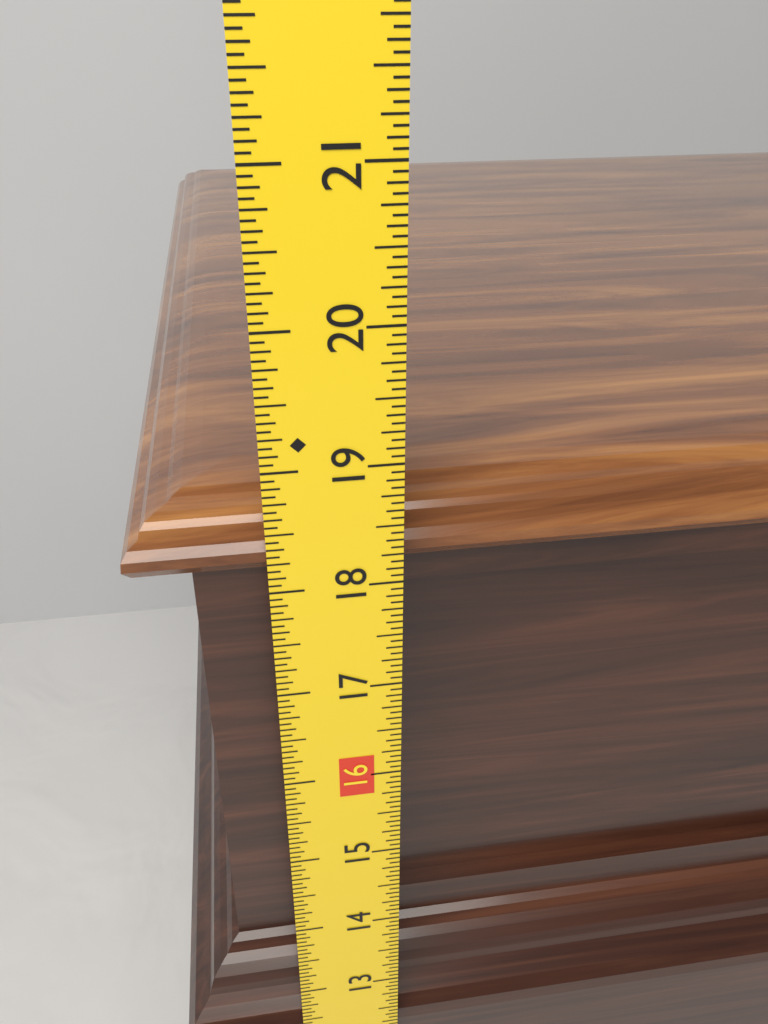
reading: 18.5625 in
